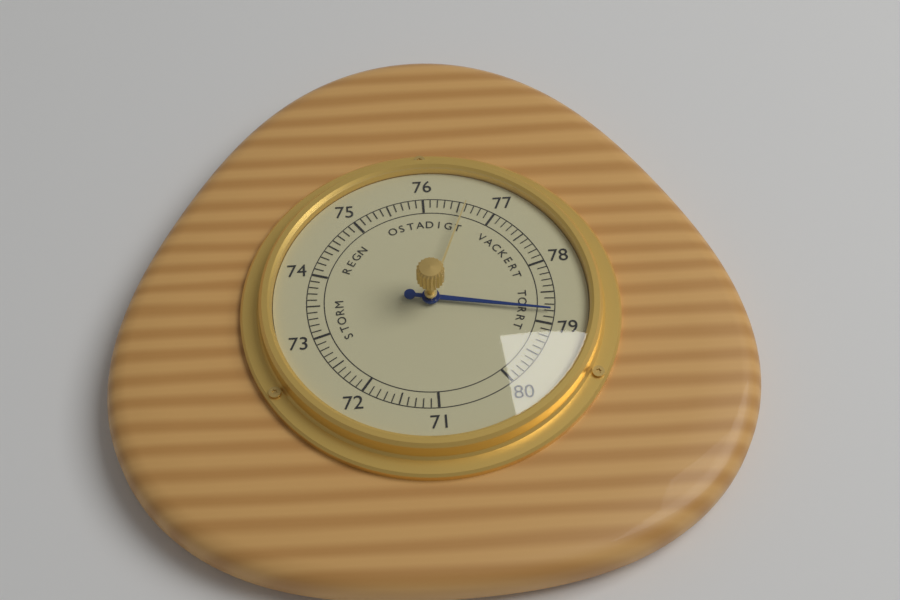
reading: 78.8 (no unit)
